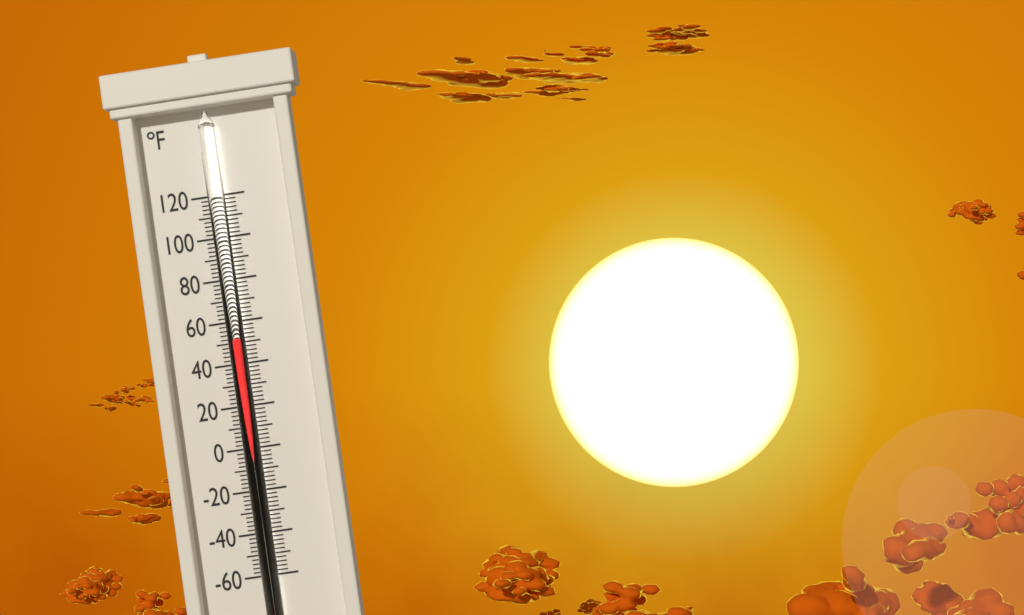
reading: 52 °F
